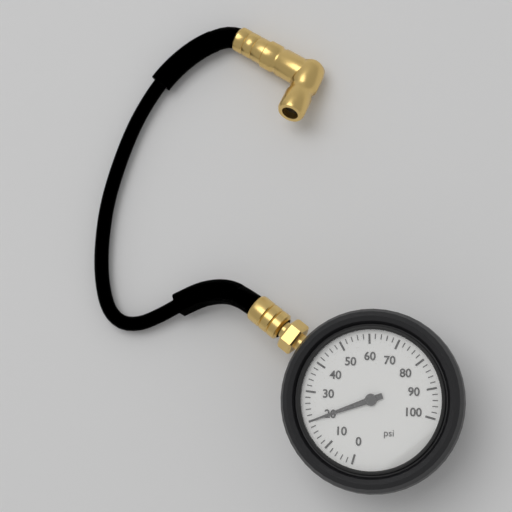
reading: 20 psi
